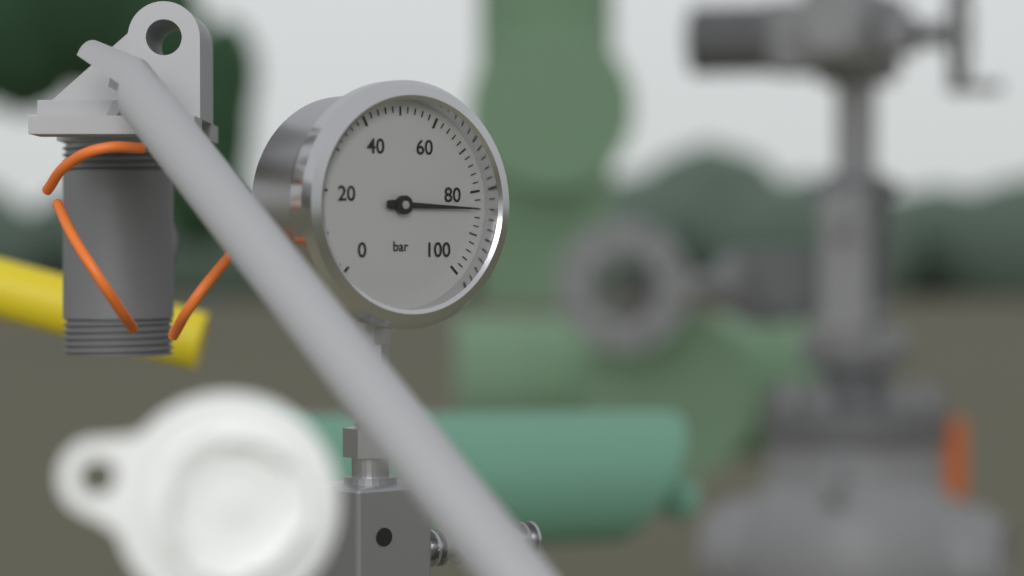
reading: 84 bar
